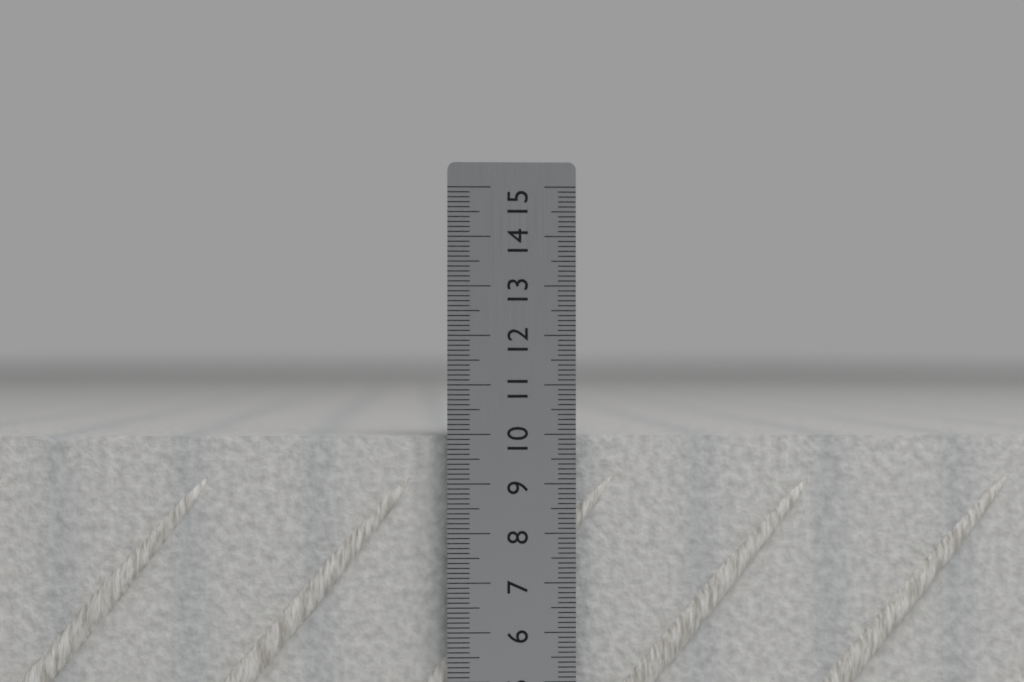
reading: 10.0 cm
